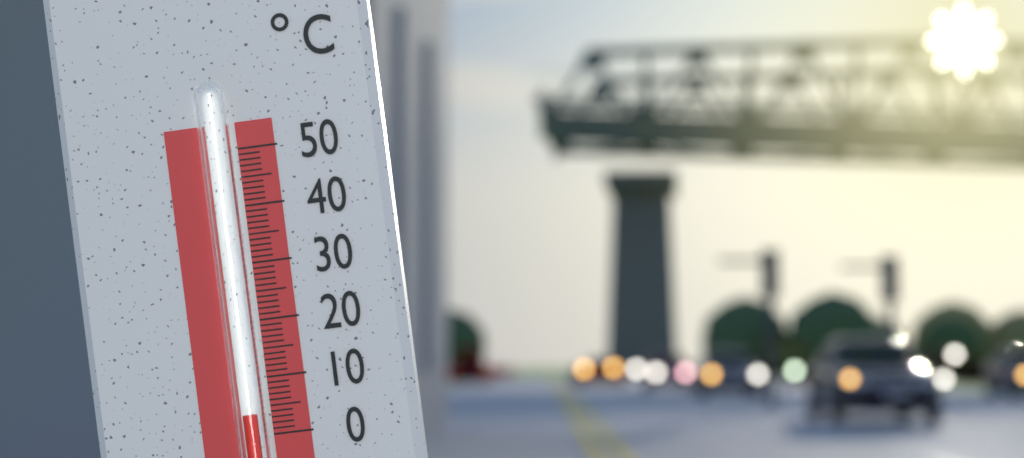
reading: 4 °C
